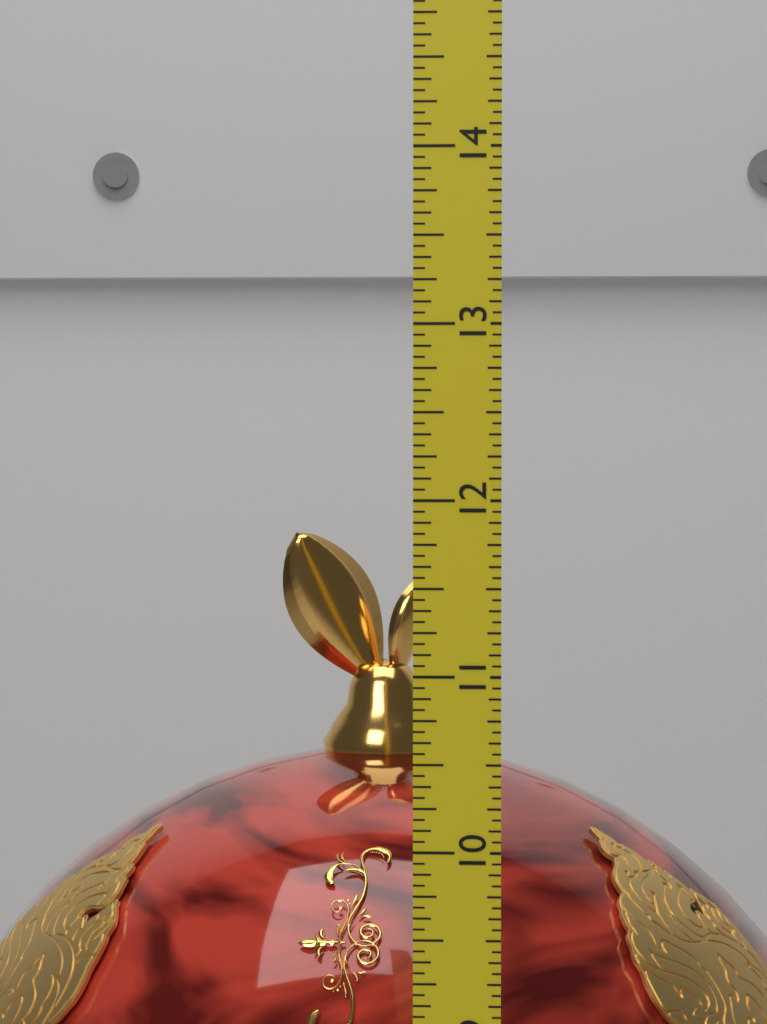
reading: 11.6875 (no unit)
